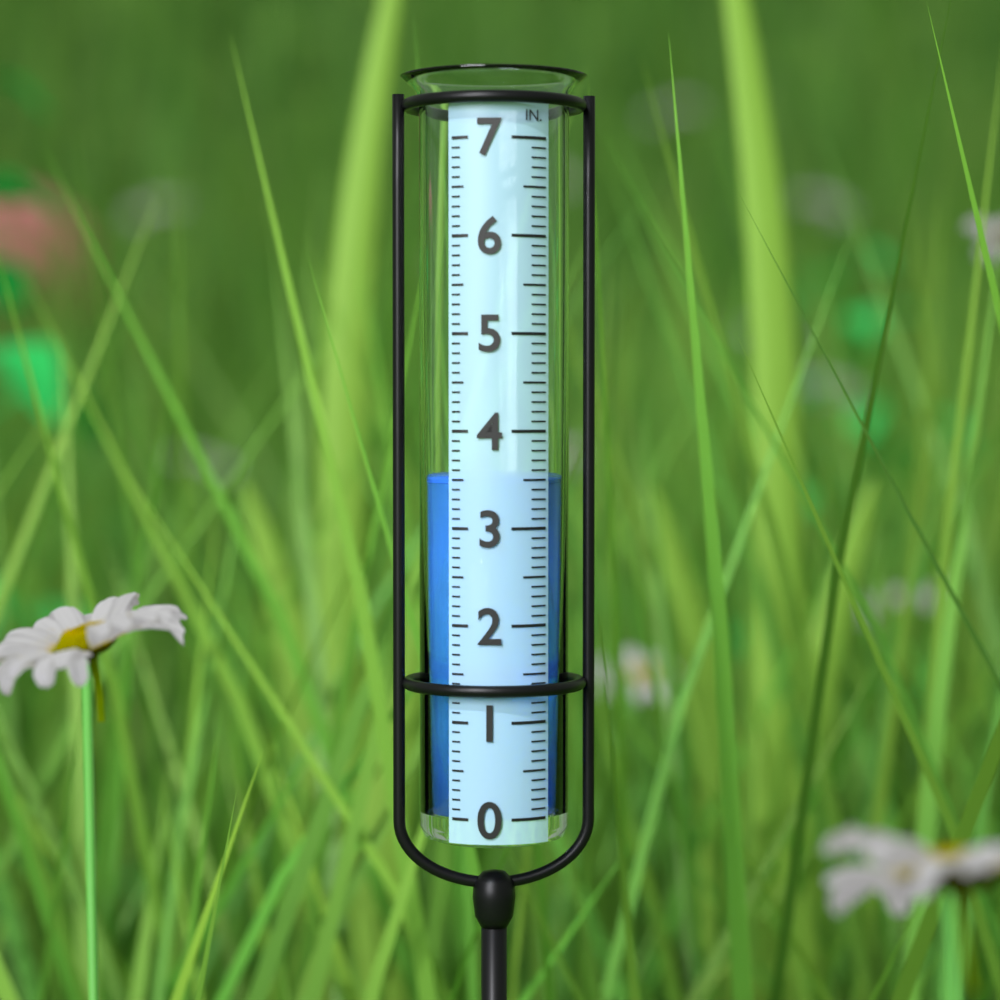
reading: 3.5 in
